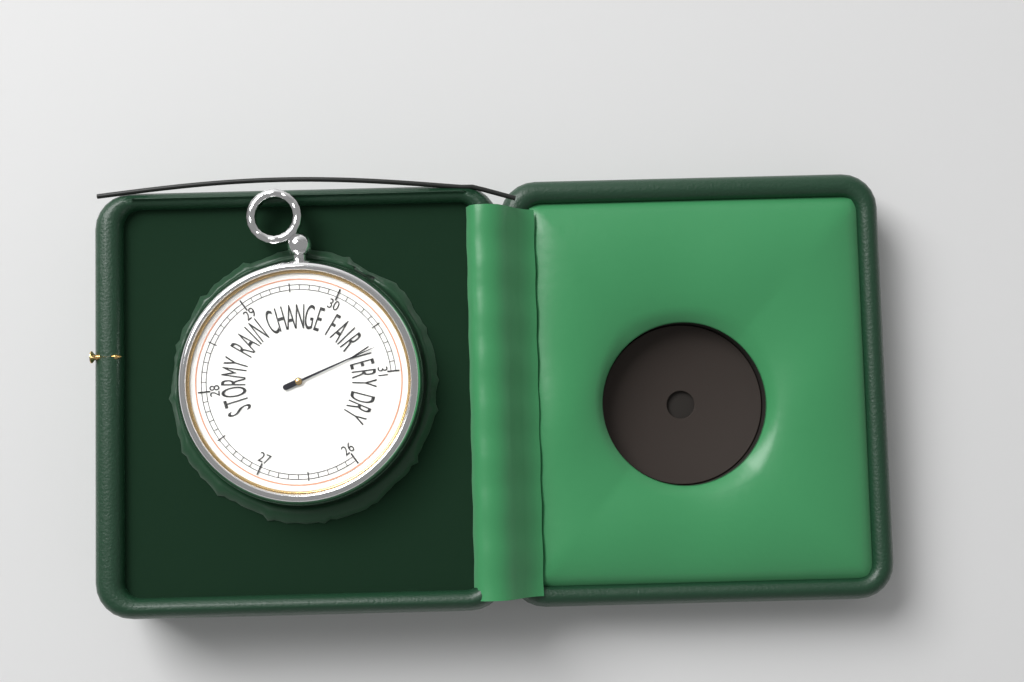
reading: 30.7 inHg
